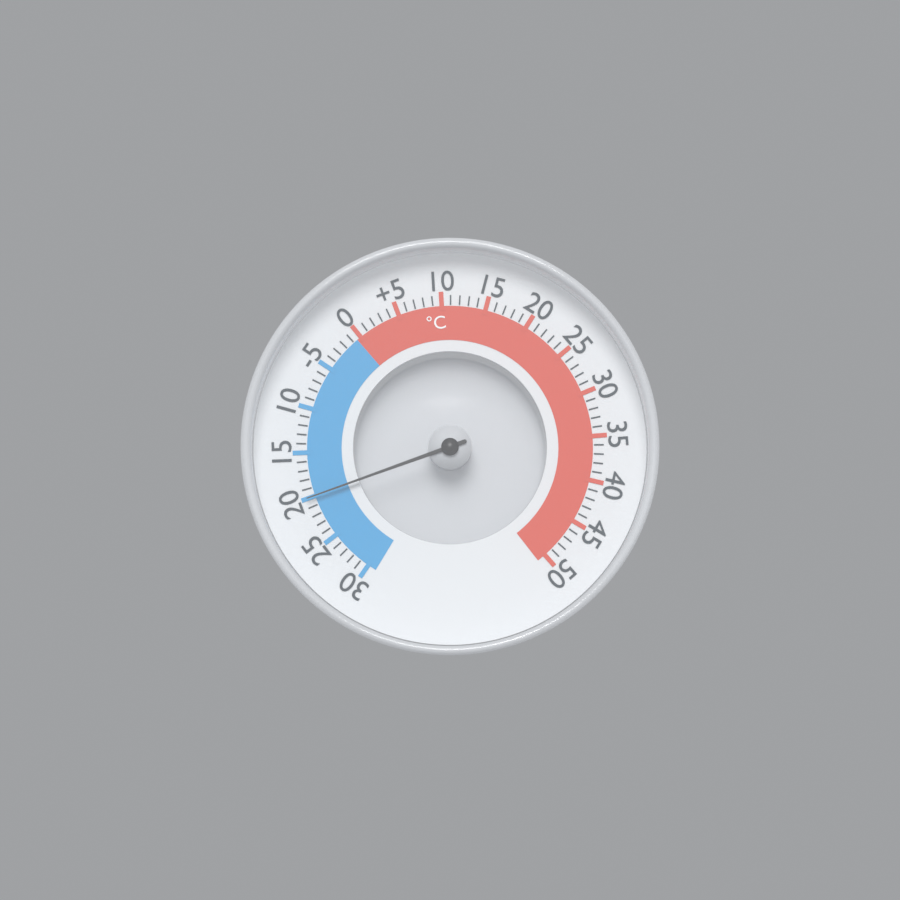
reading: -20 °C
